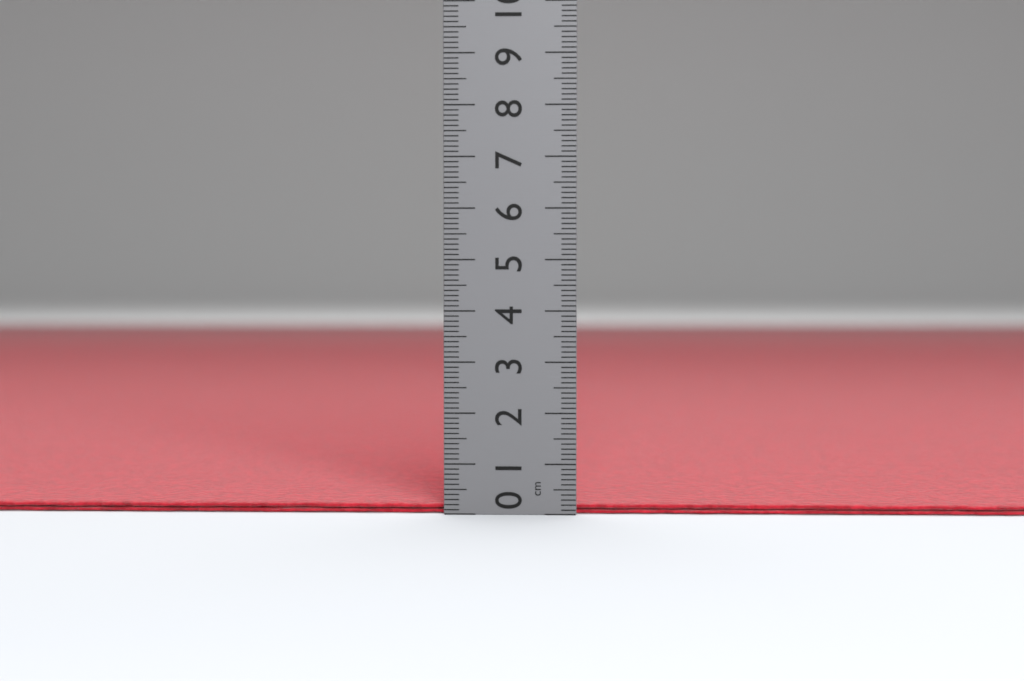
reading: 0.2 cm
